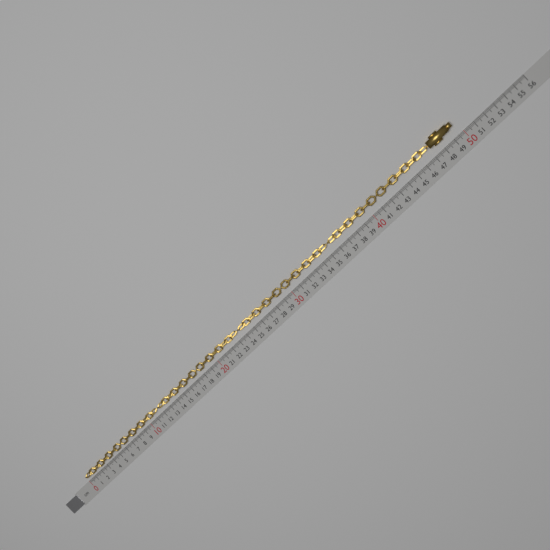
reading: 49.6 cm
